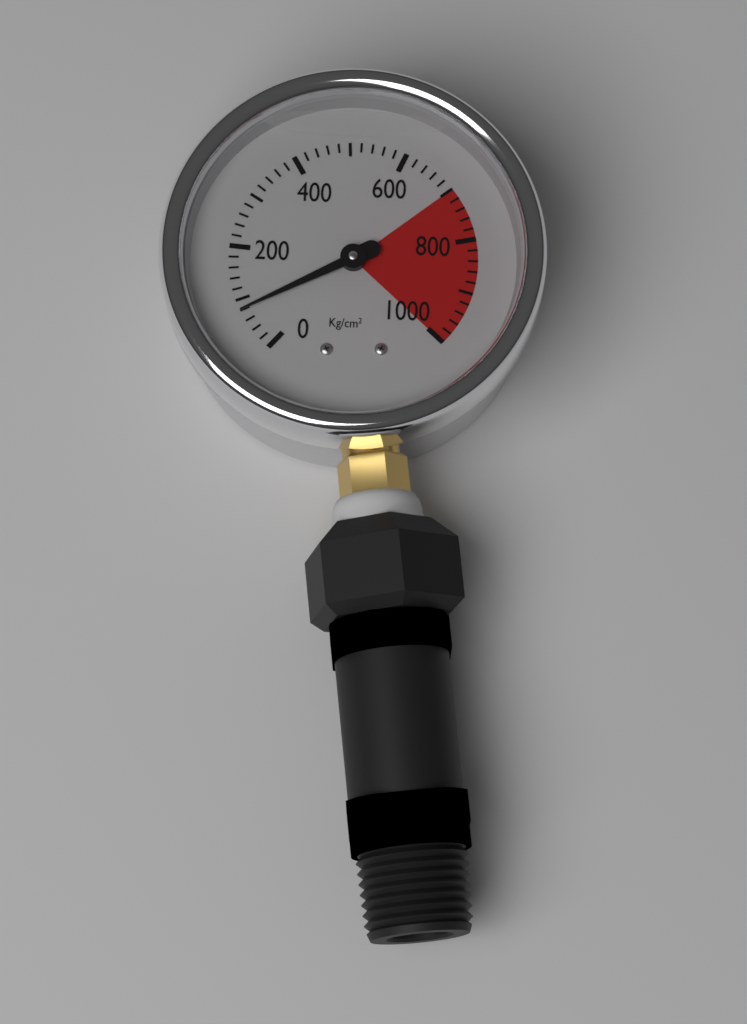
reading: 80 kg/cm²
